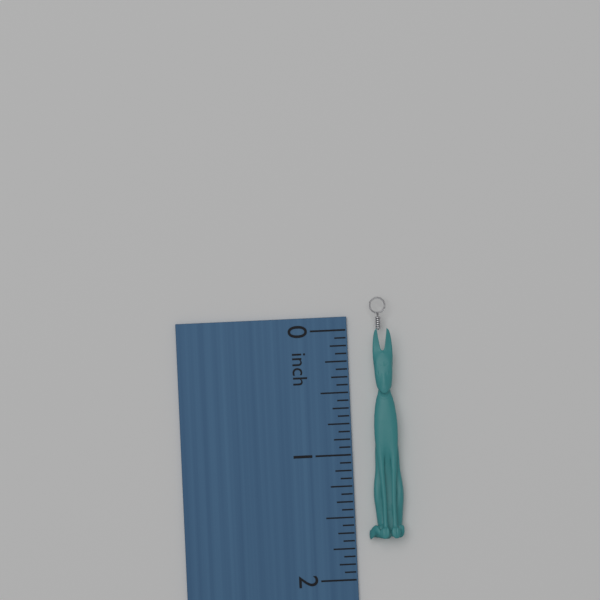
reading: 1.6875 inch
